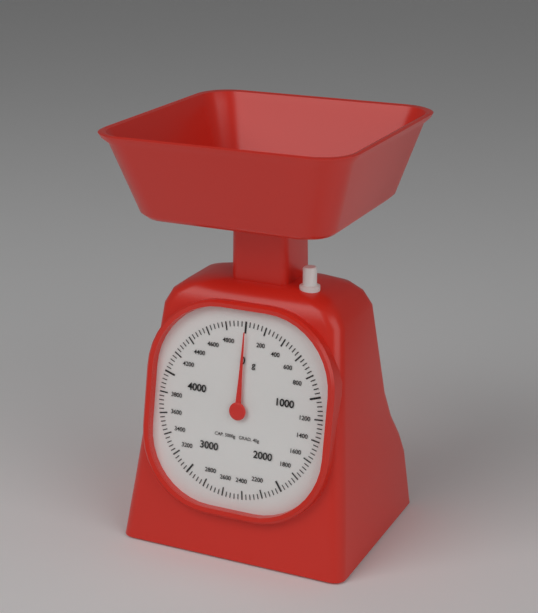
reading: 0 g
